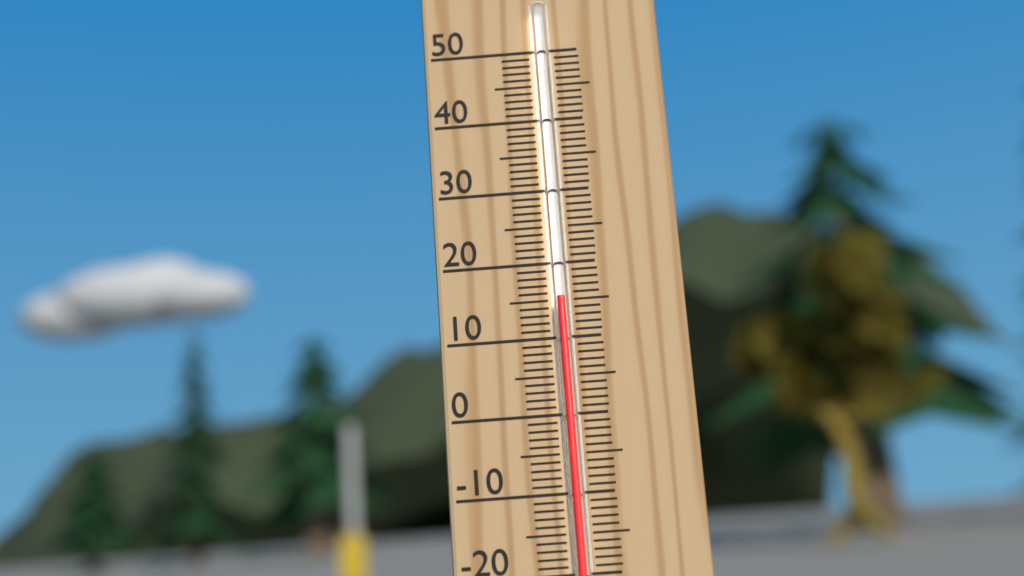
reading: 15 °C
